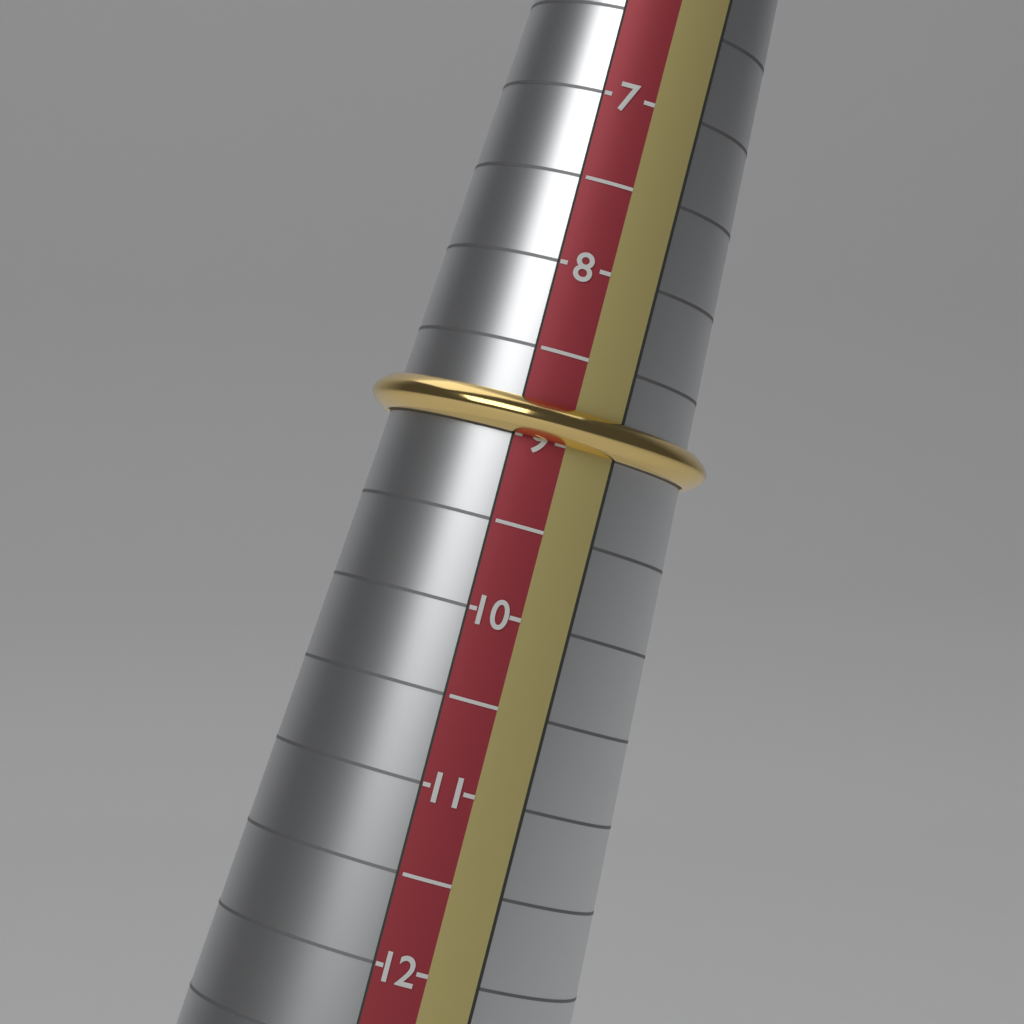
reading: 9.0 (no unit)
